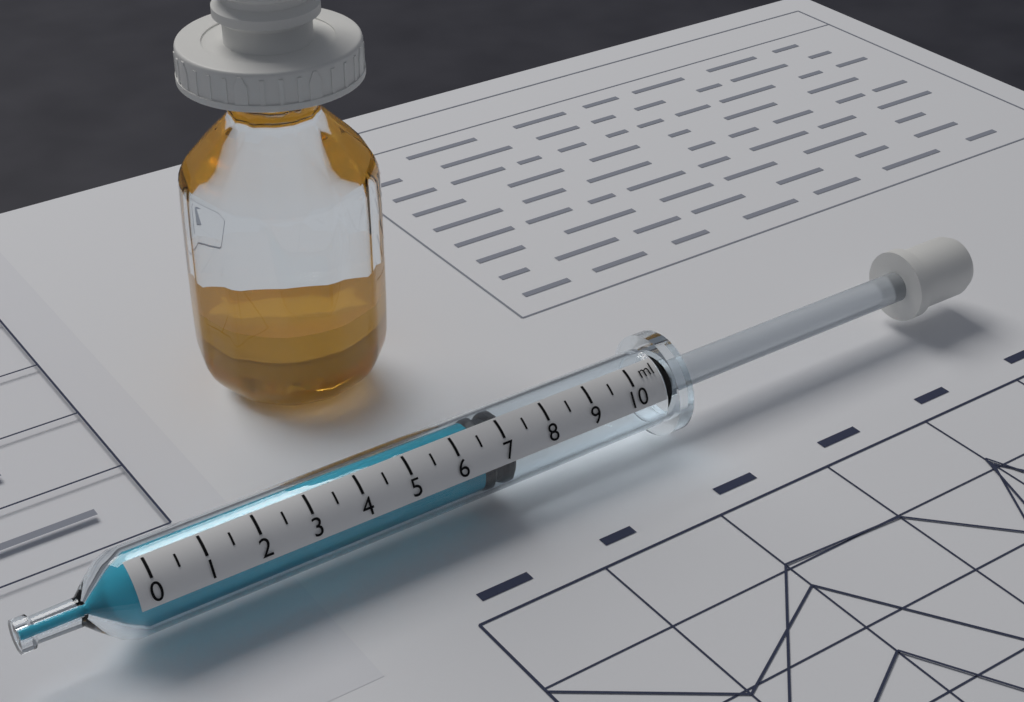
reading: 6.5 ml
